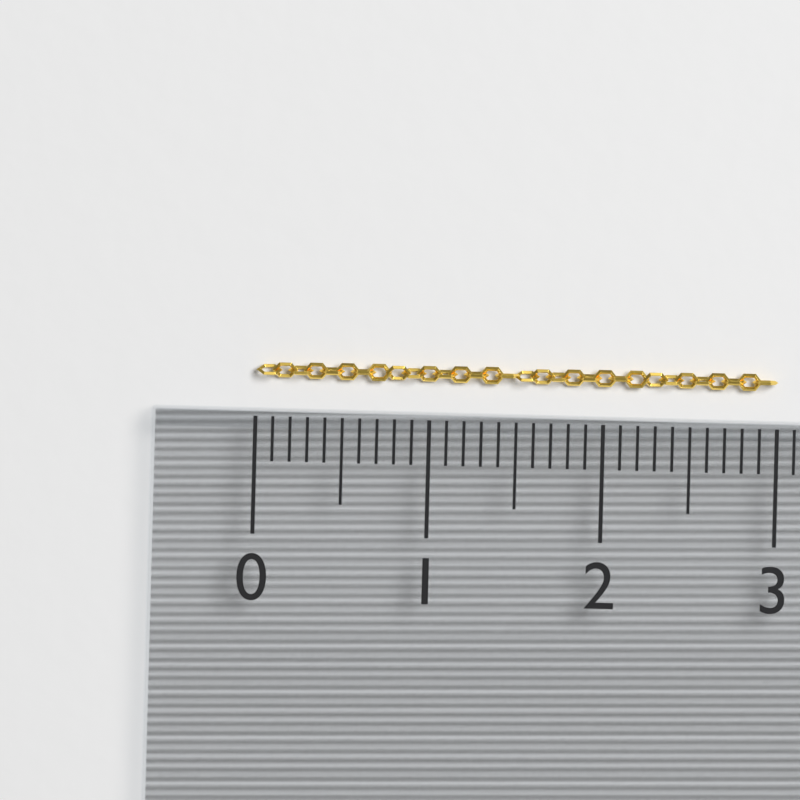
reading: 3.0 (no unit)
